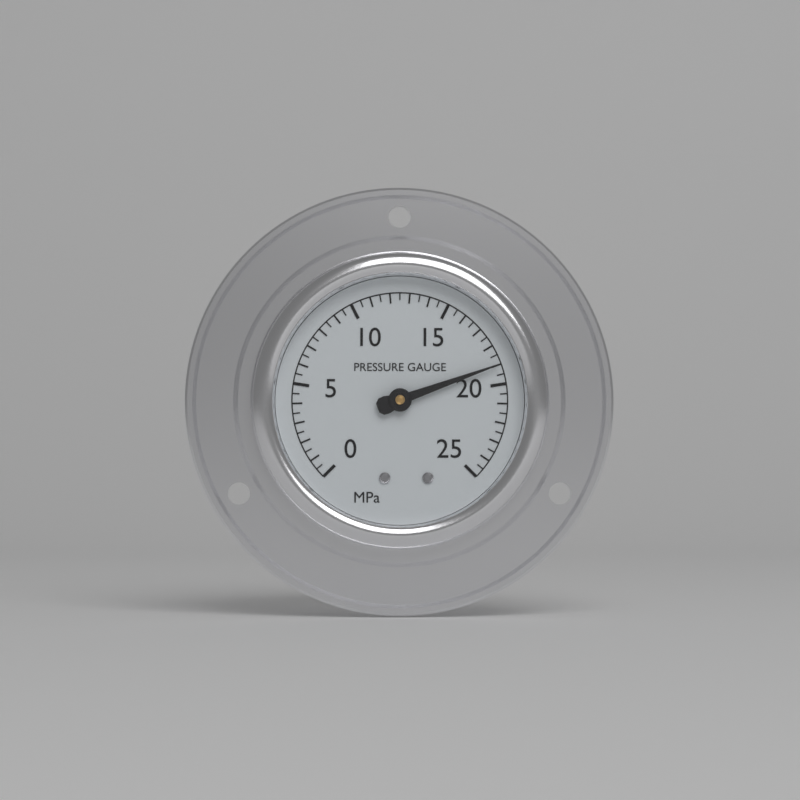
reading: 19.0 MPa
